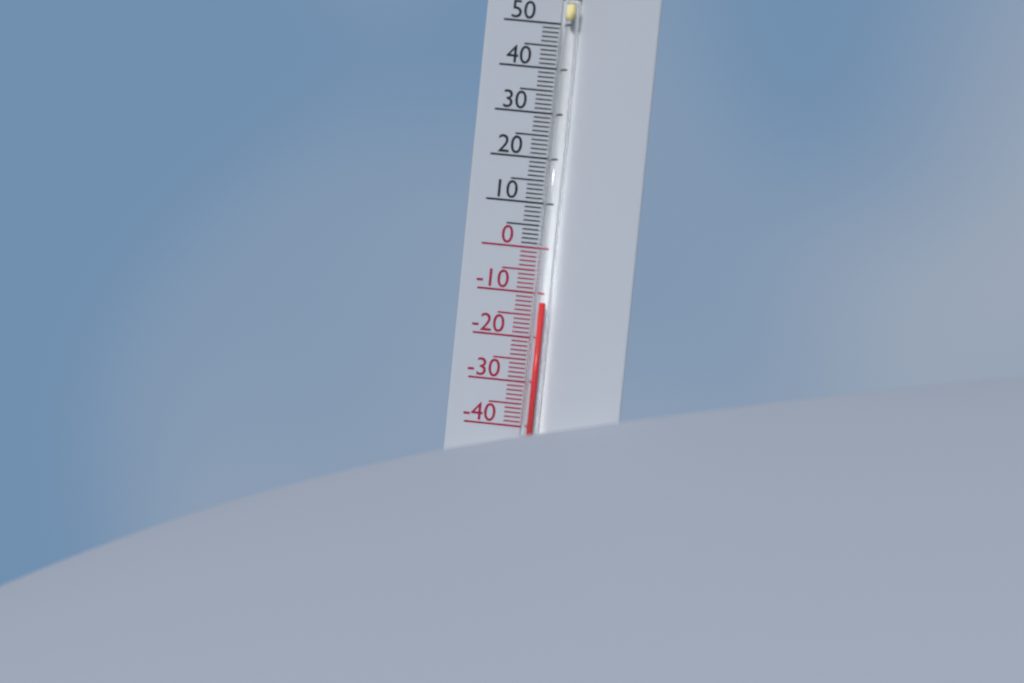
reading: -12 °C
